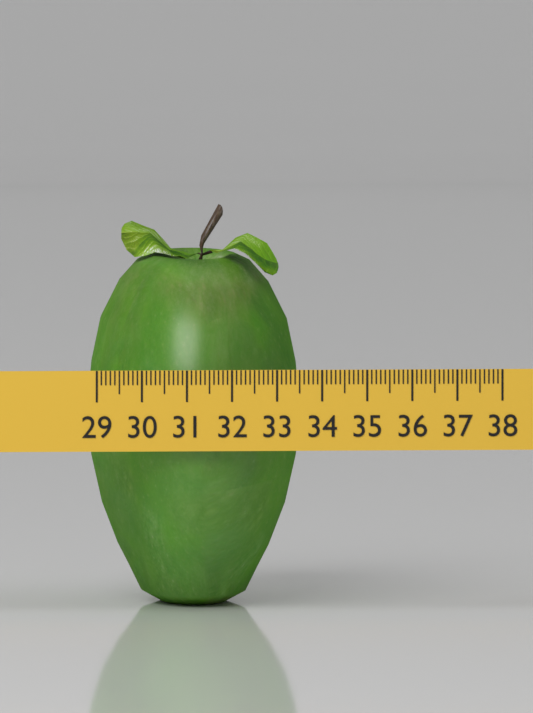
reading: 33.7 (no unit)
